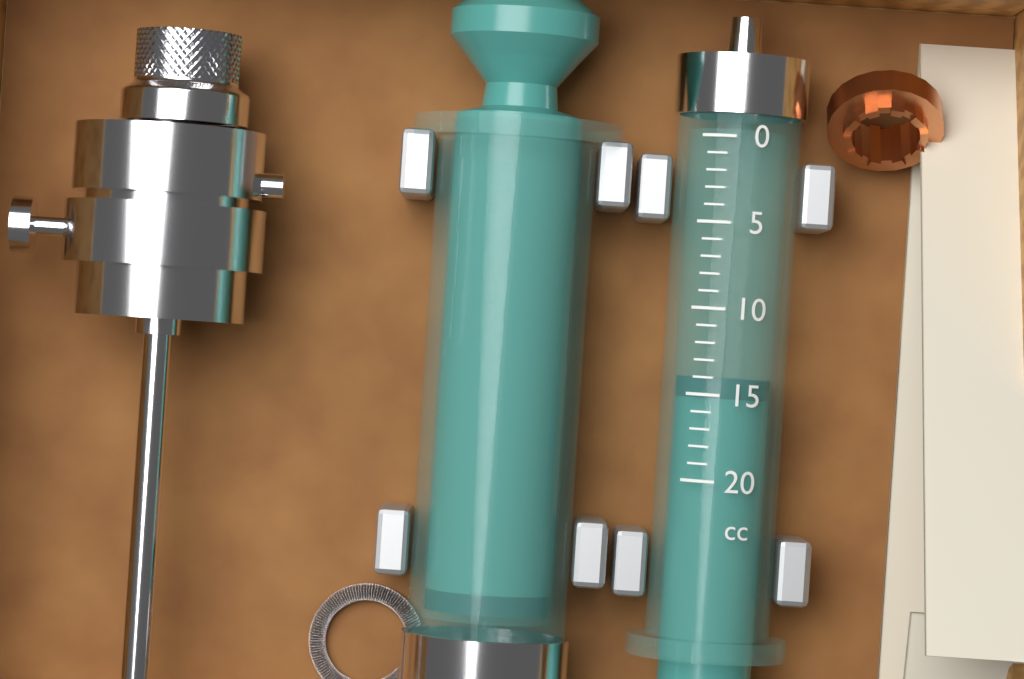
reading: 14 cc
